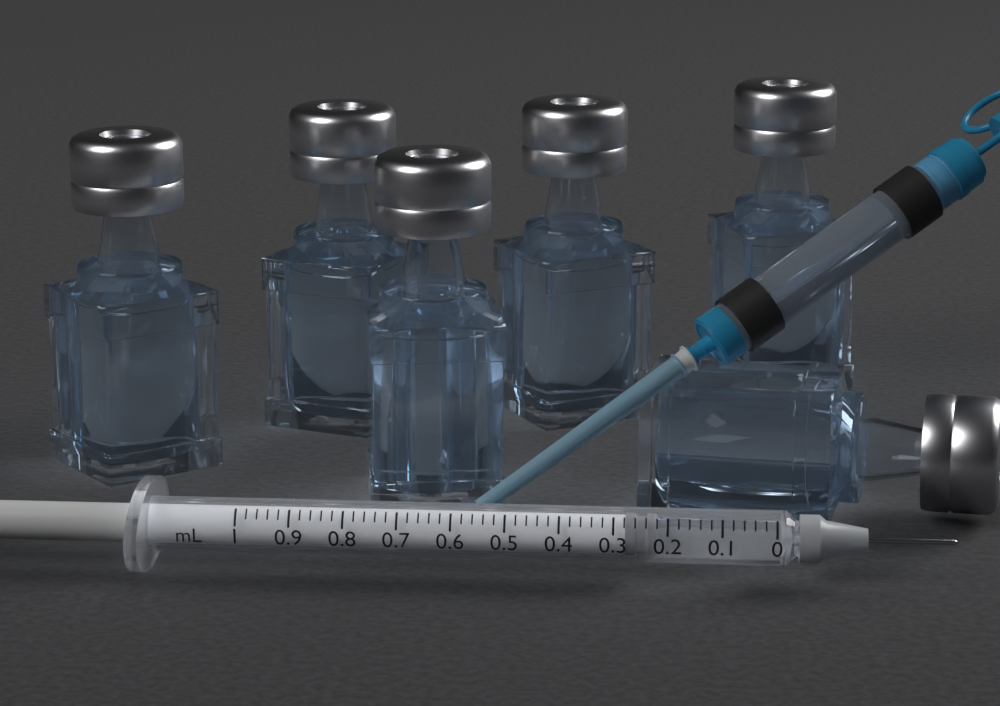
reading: 0.22 mL
